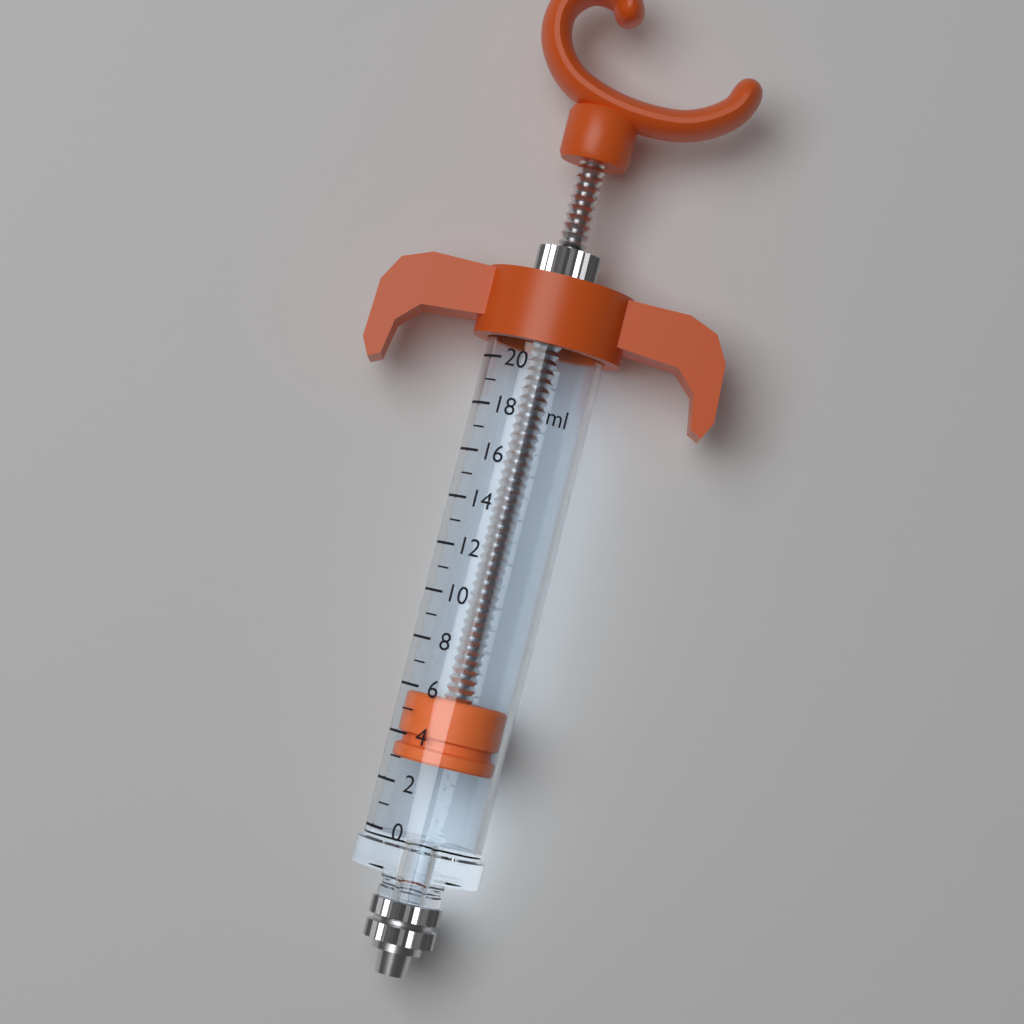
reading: 3 ml
